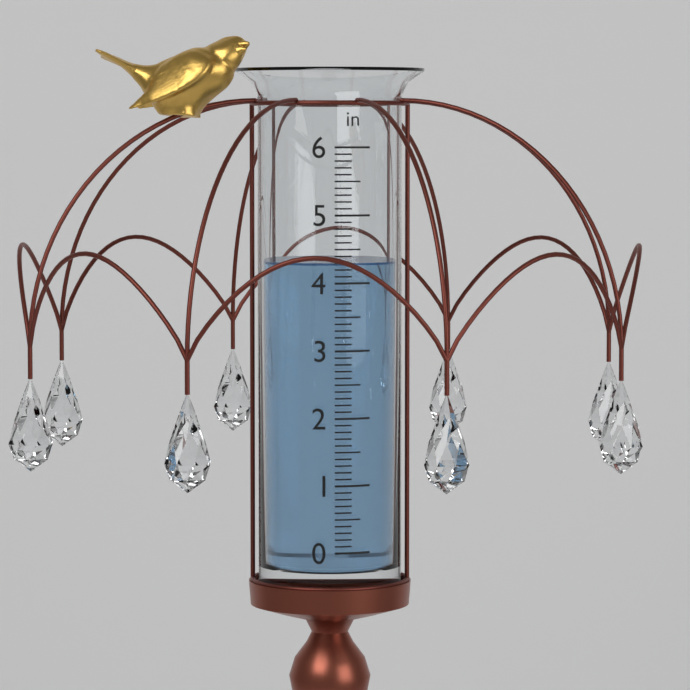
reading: 4.3 in
